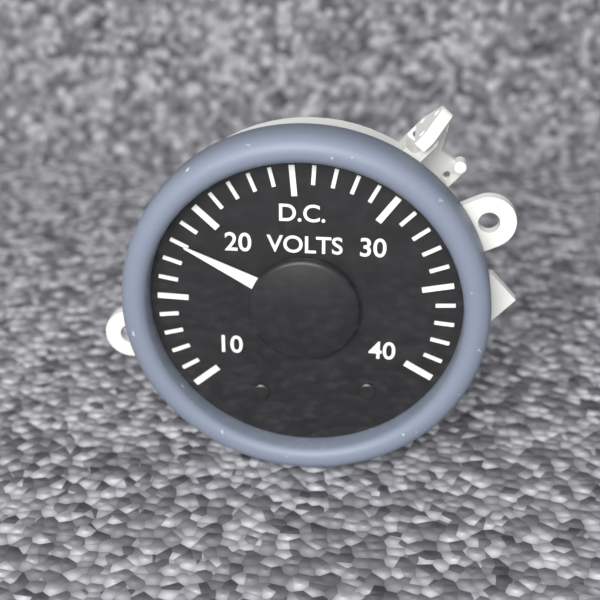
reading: 18 V
